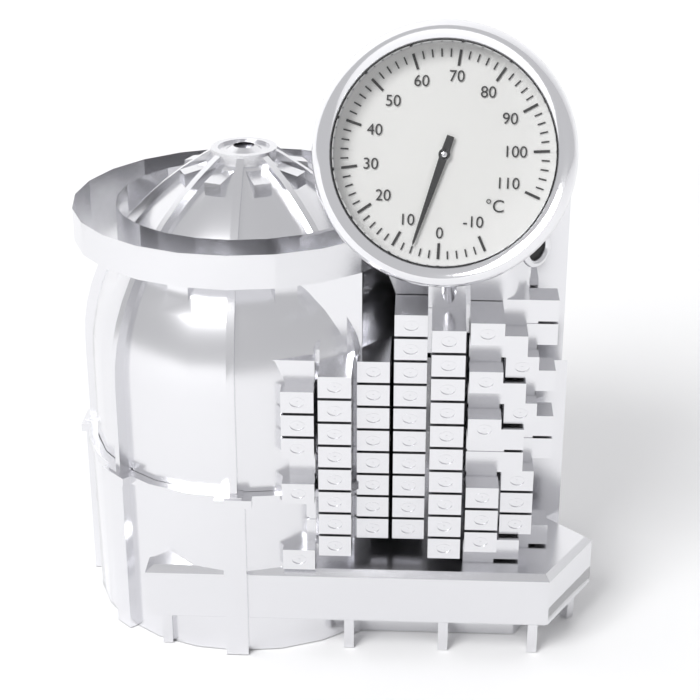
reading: 6 °C
